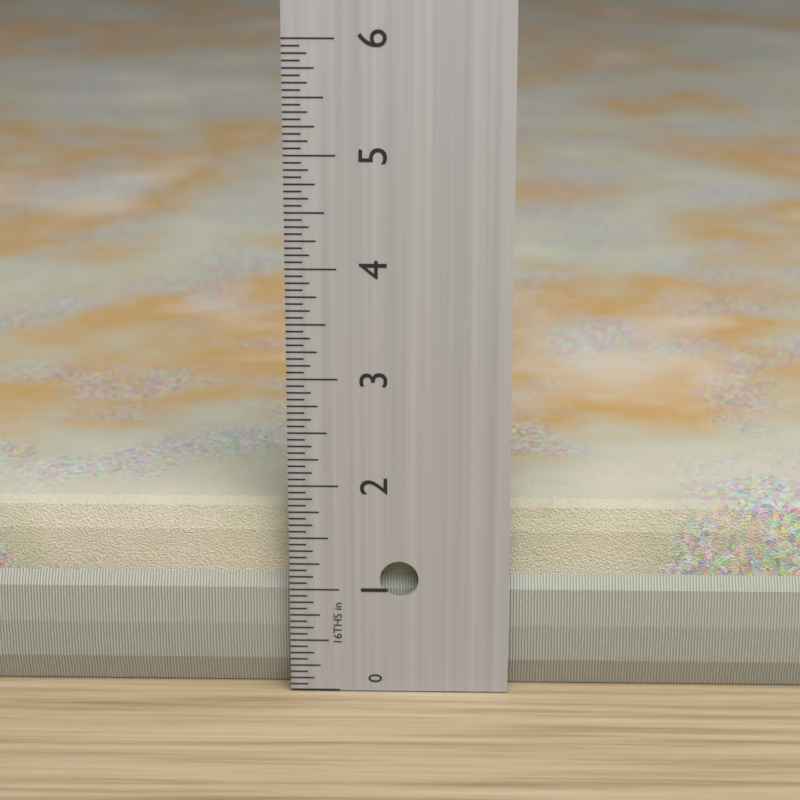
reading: 1.7500 in
